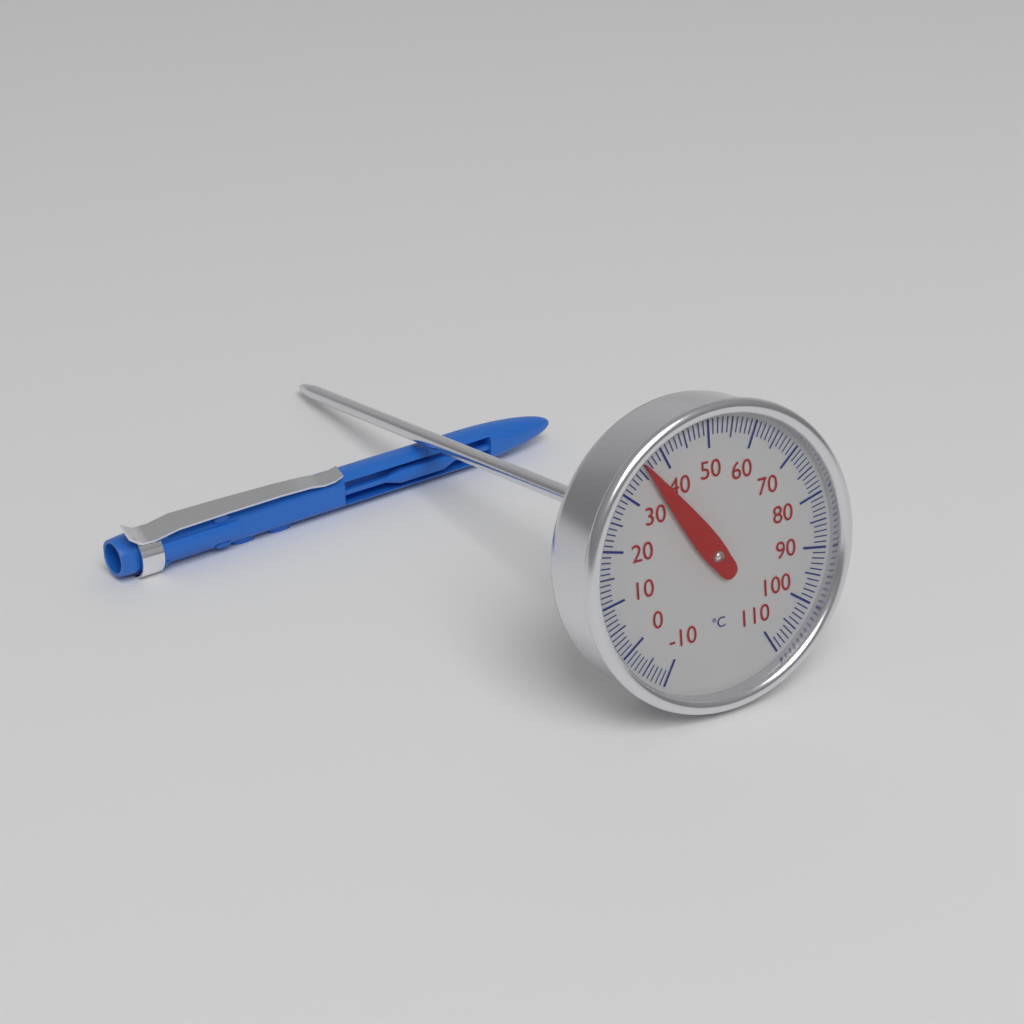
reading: 36 °C
